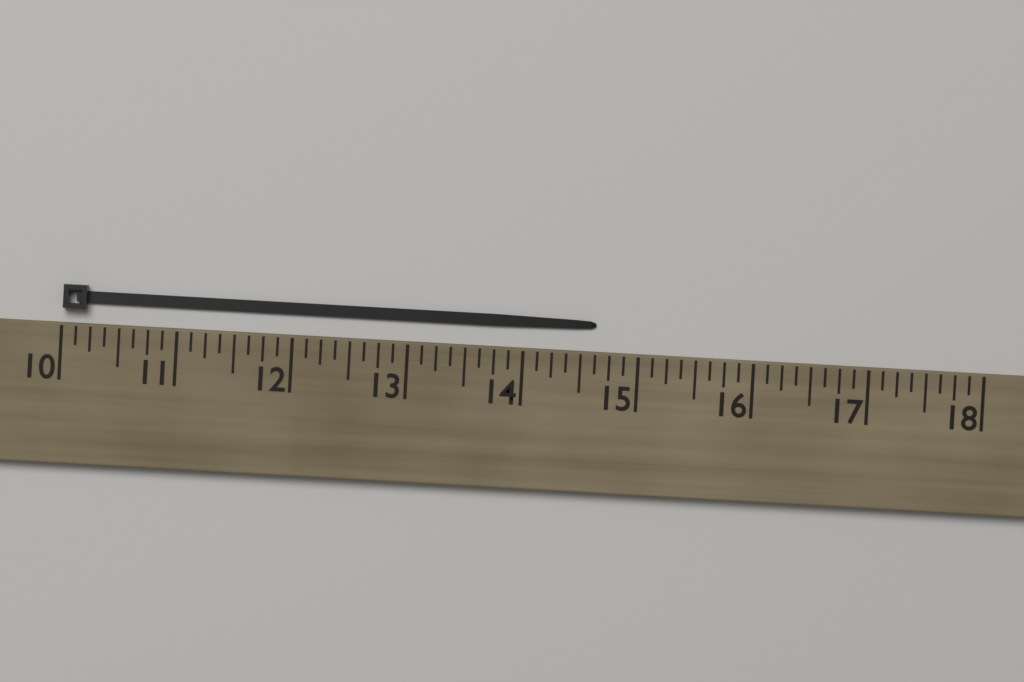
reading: 14.625 (no unit)
